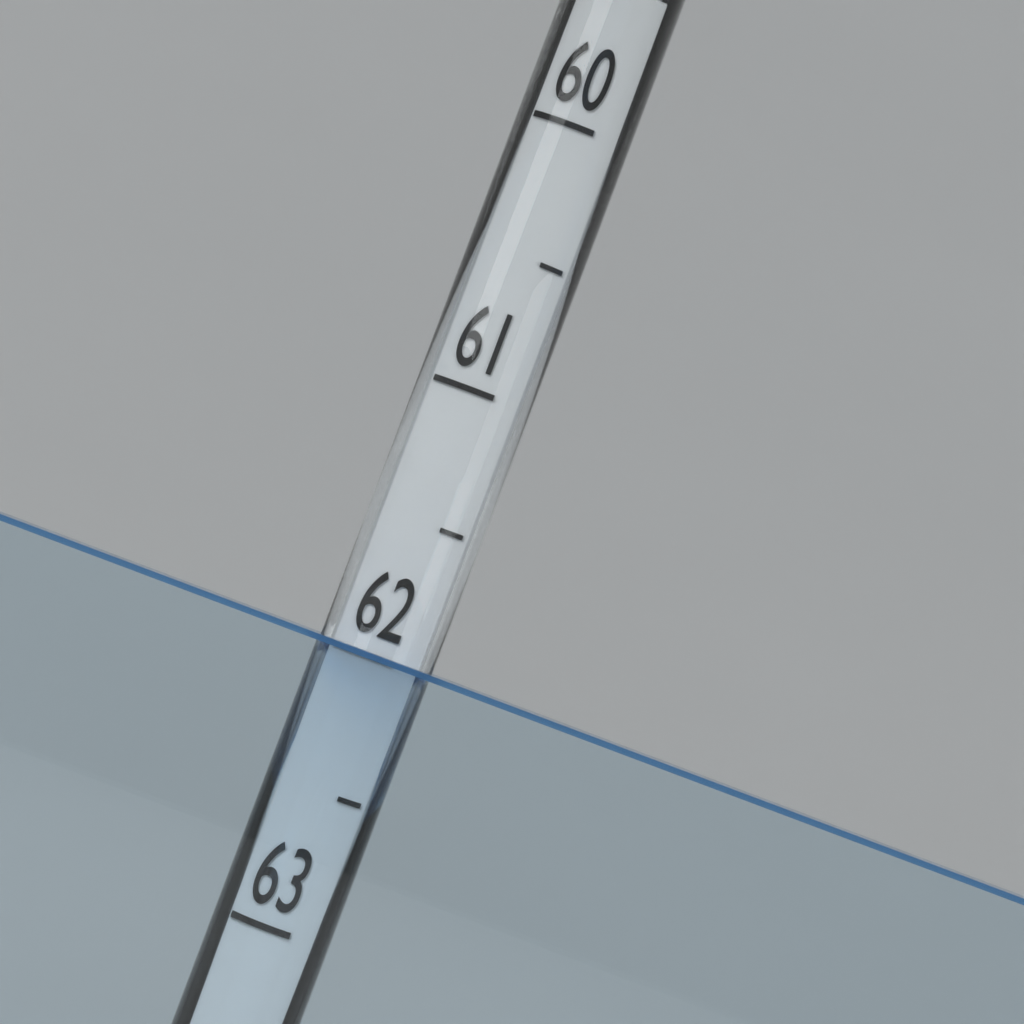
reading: 62.0 (no unit)
